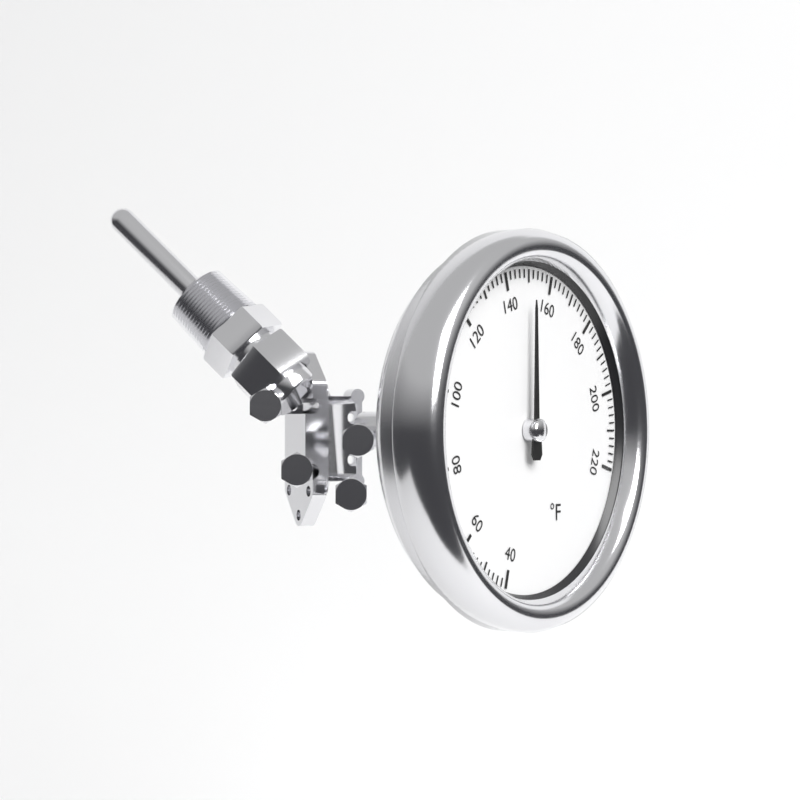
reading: 150 °F
